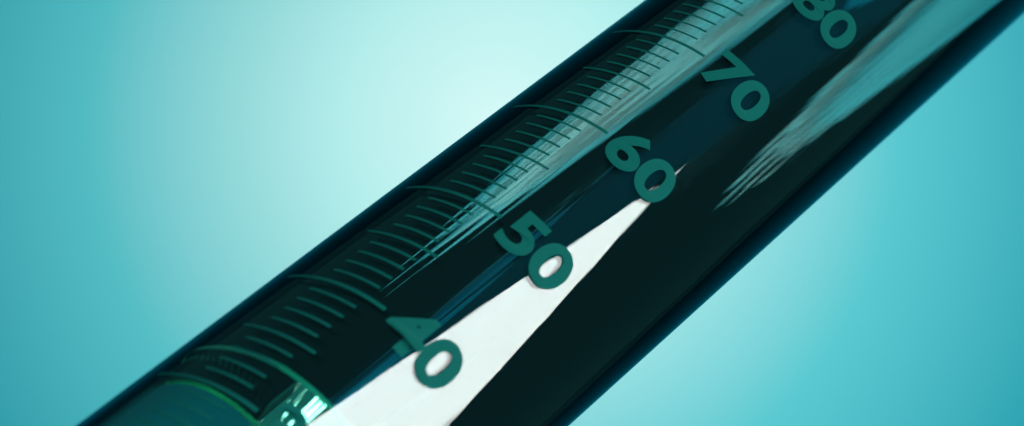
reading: 34 ml
